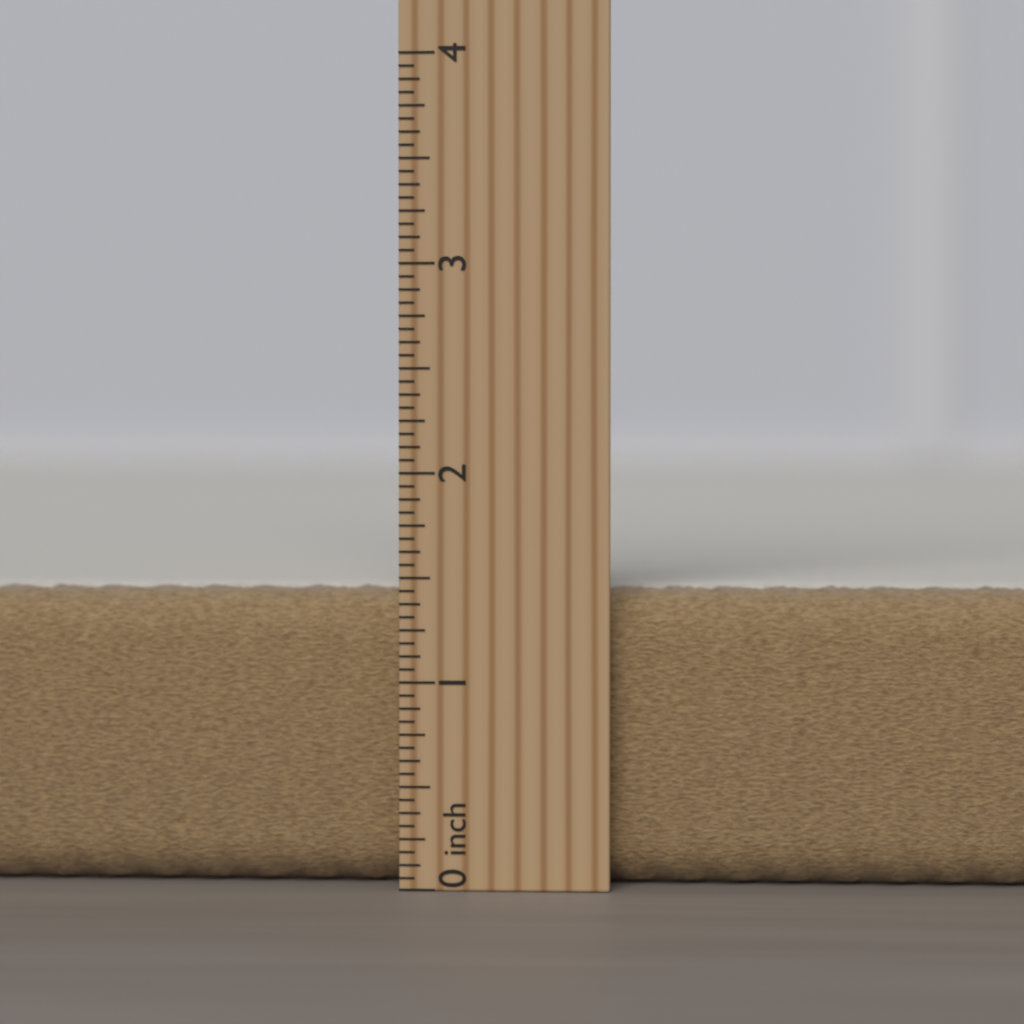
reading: 1.4375 inch
